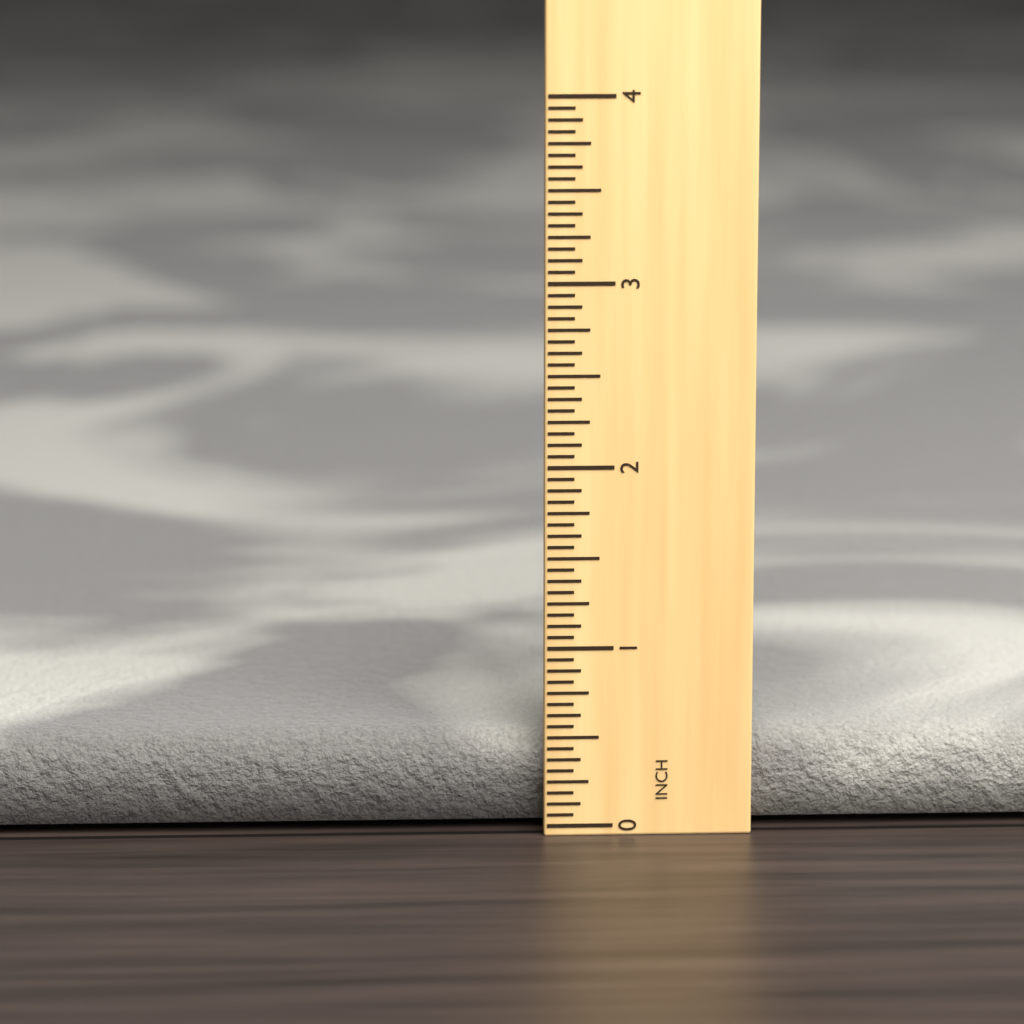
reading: 0.5000 in
